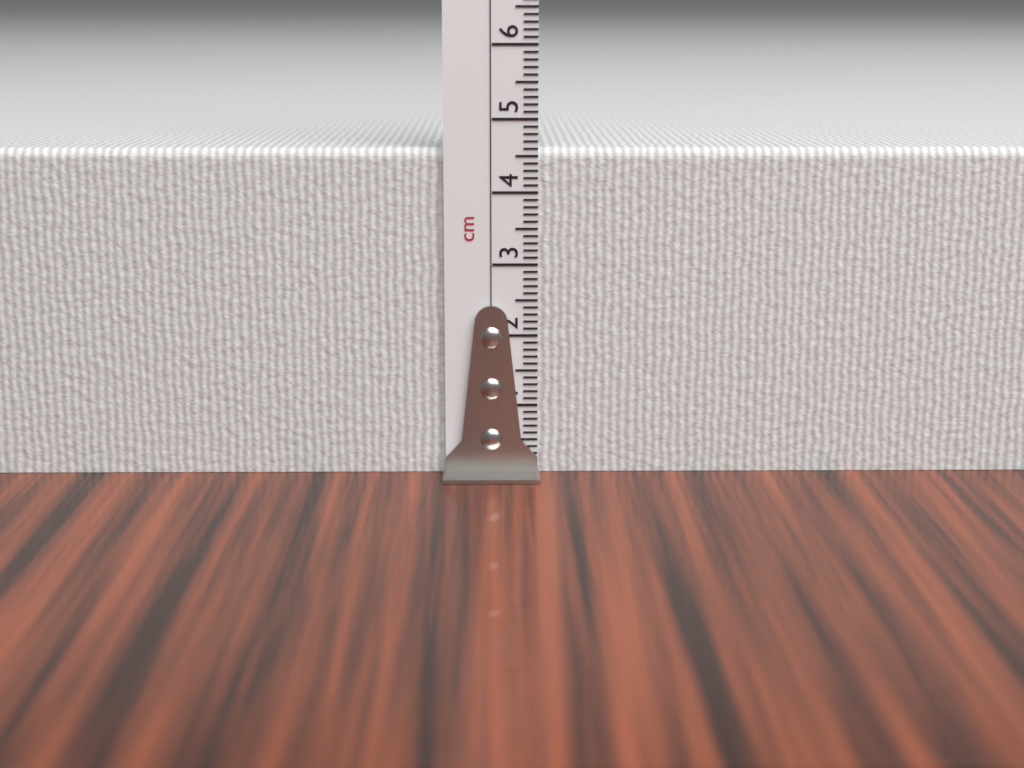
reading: 4.6 cm
